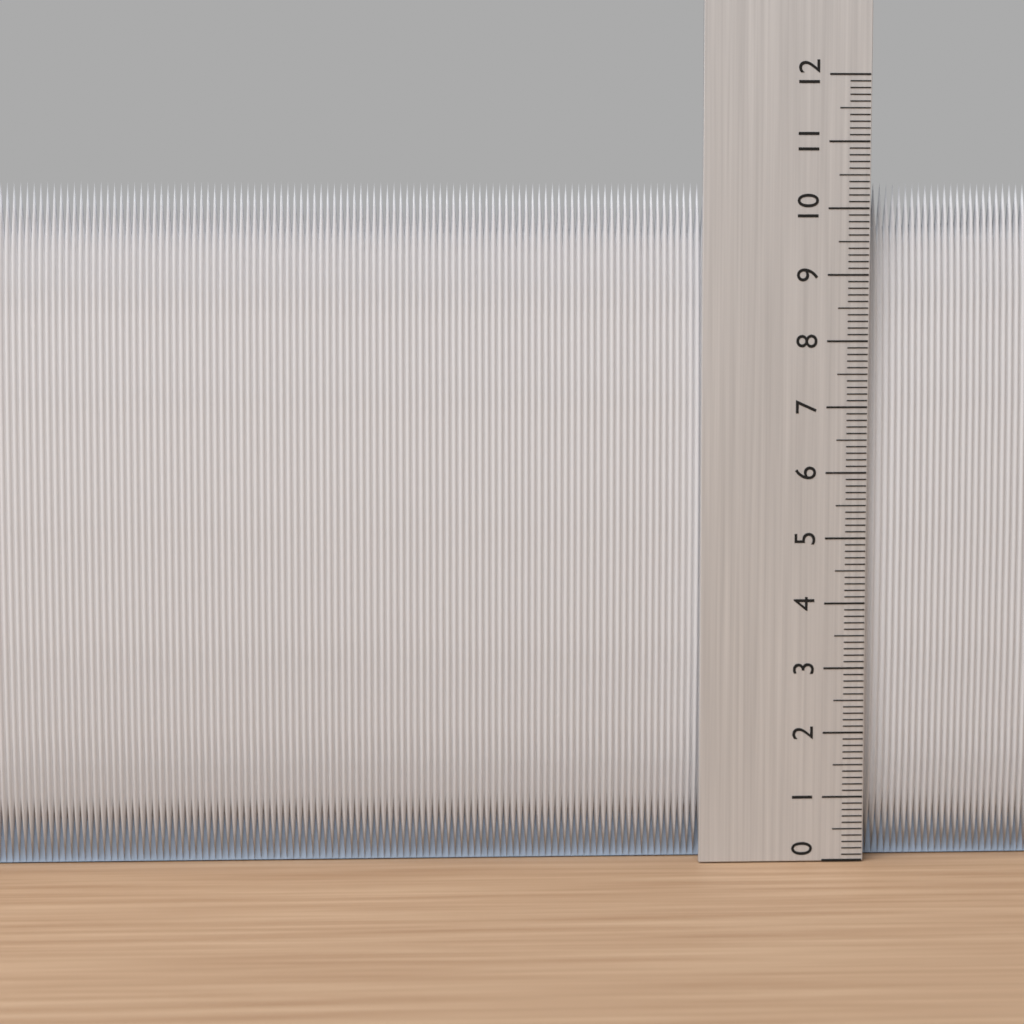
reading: 10.4 (no unit)
